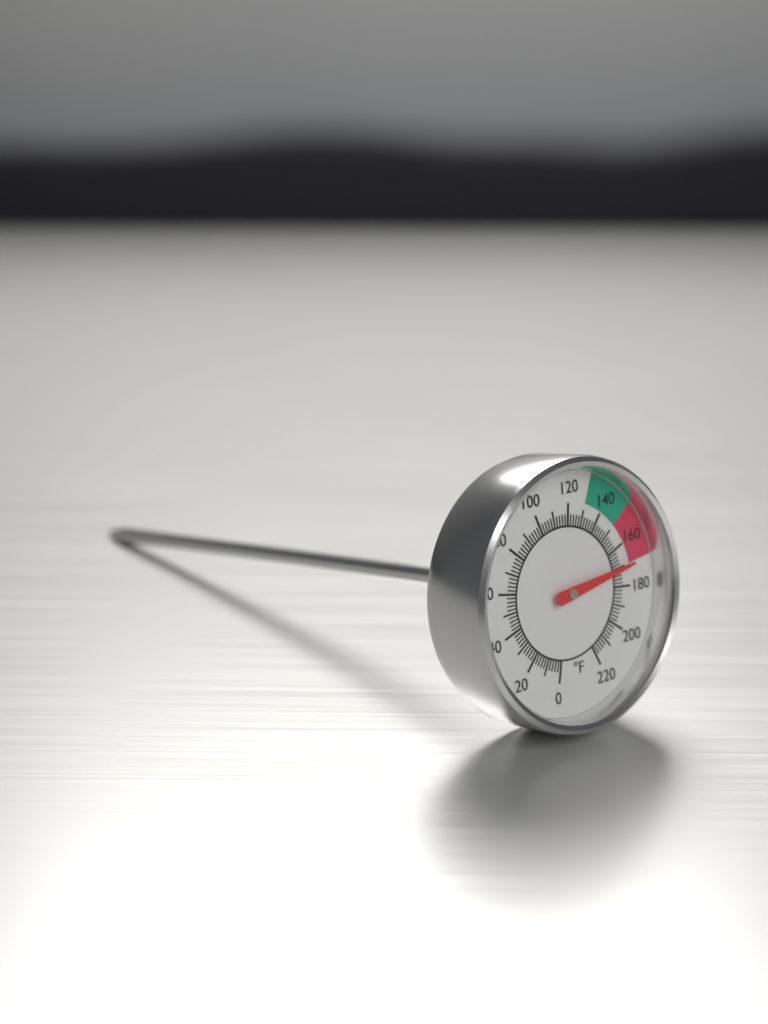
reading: 170 °F
